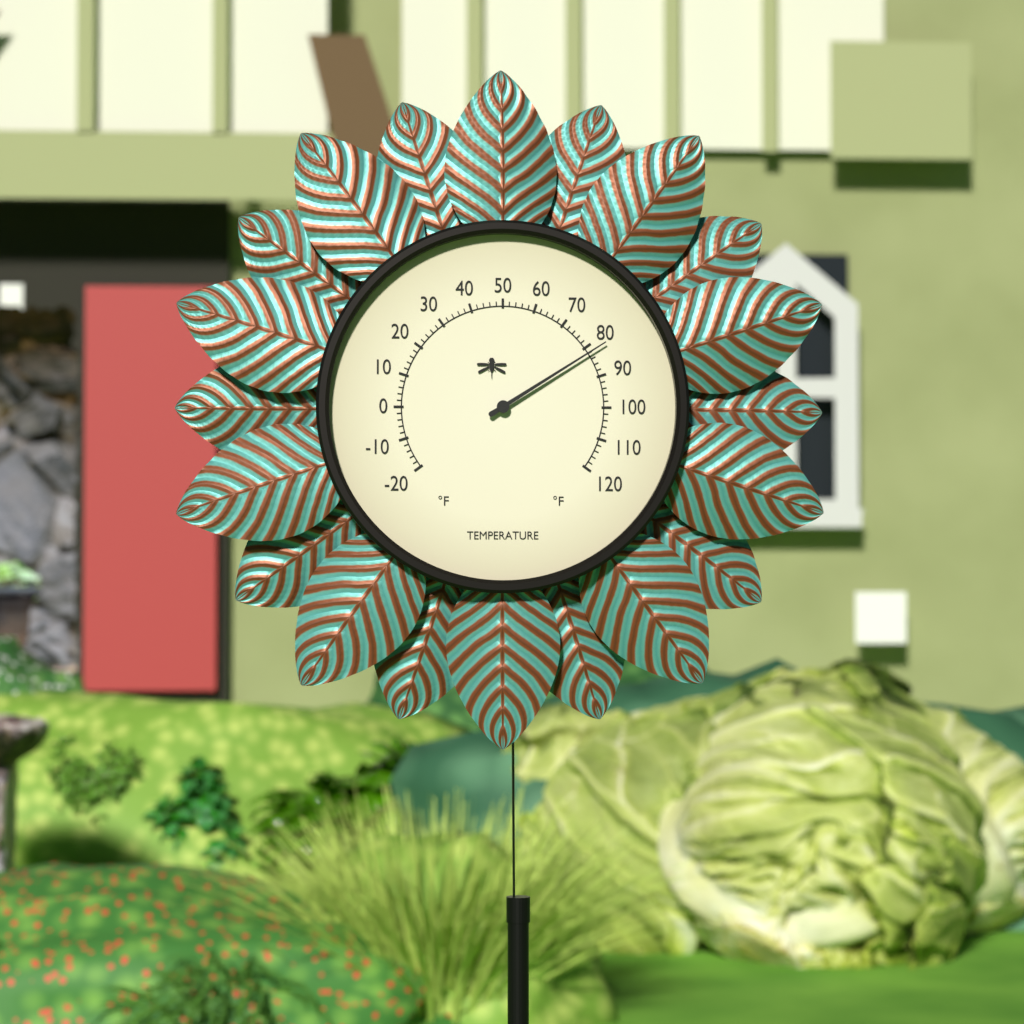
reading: 82 °F
